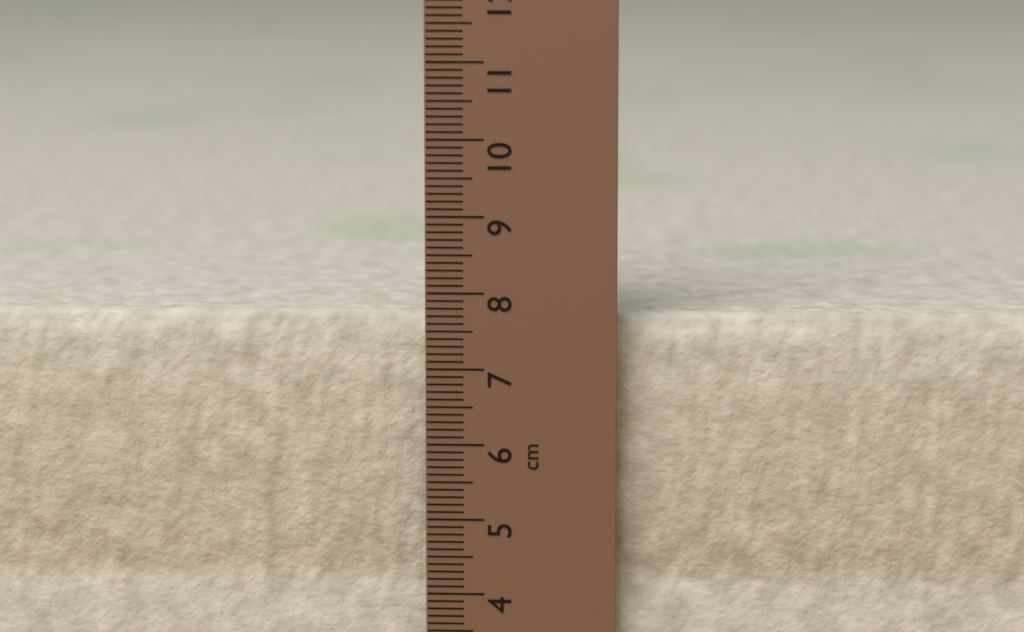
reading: 7.7 cm
